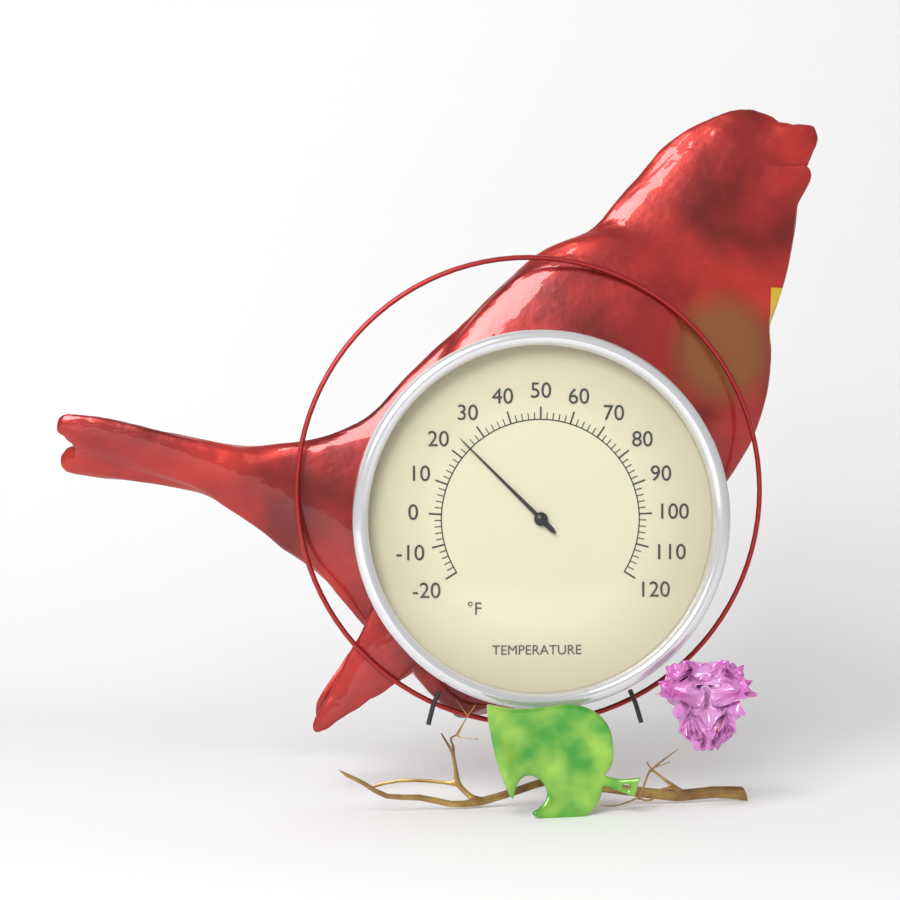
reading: 24 °F
